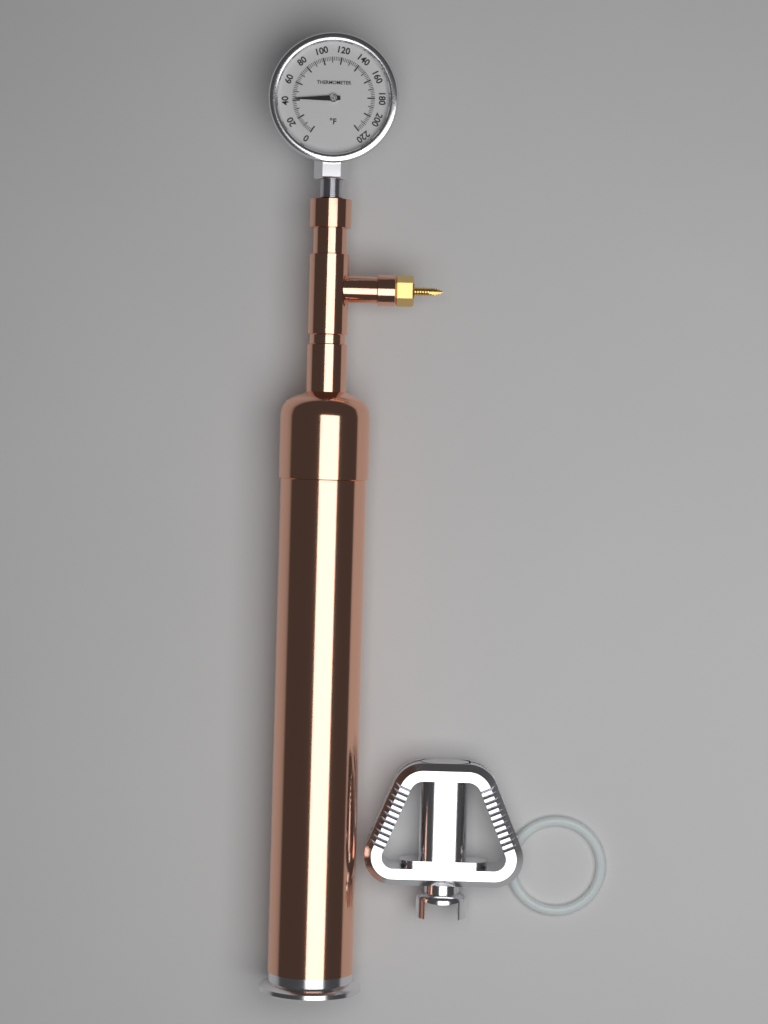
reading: 42 °F
